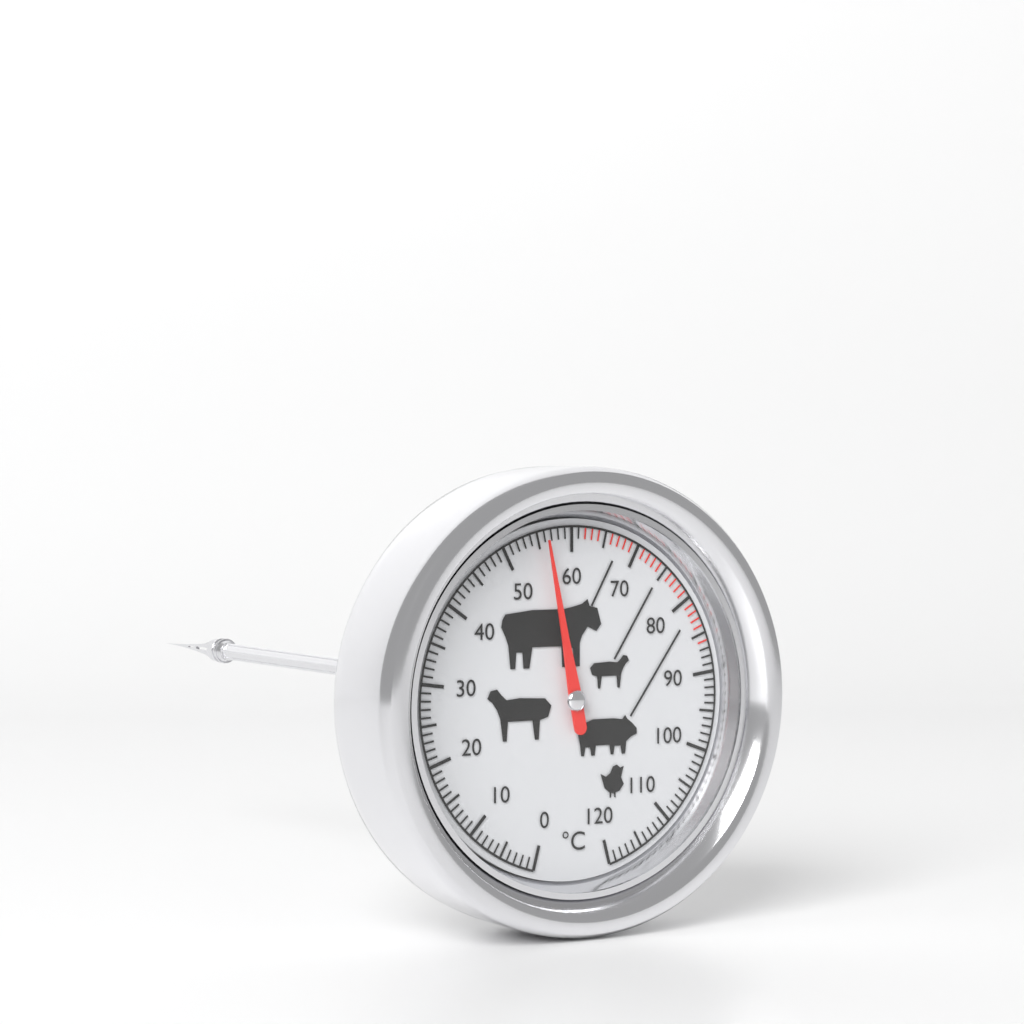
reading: 56 °C
